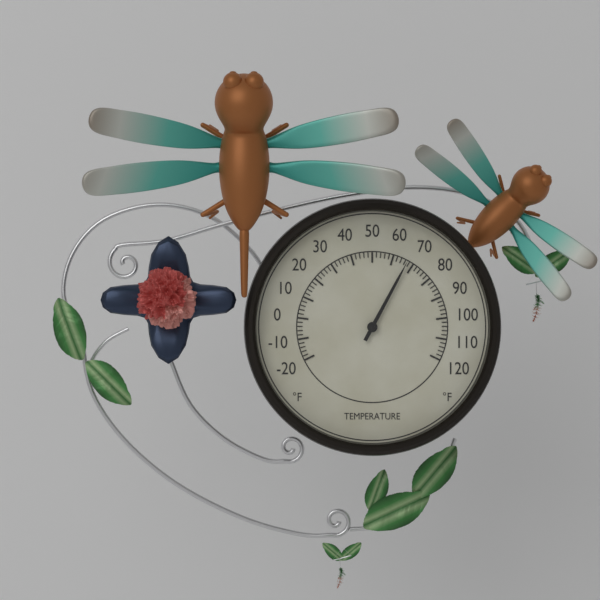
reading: 67 °F
